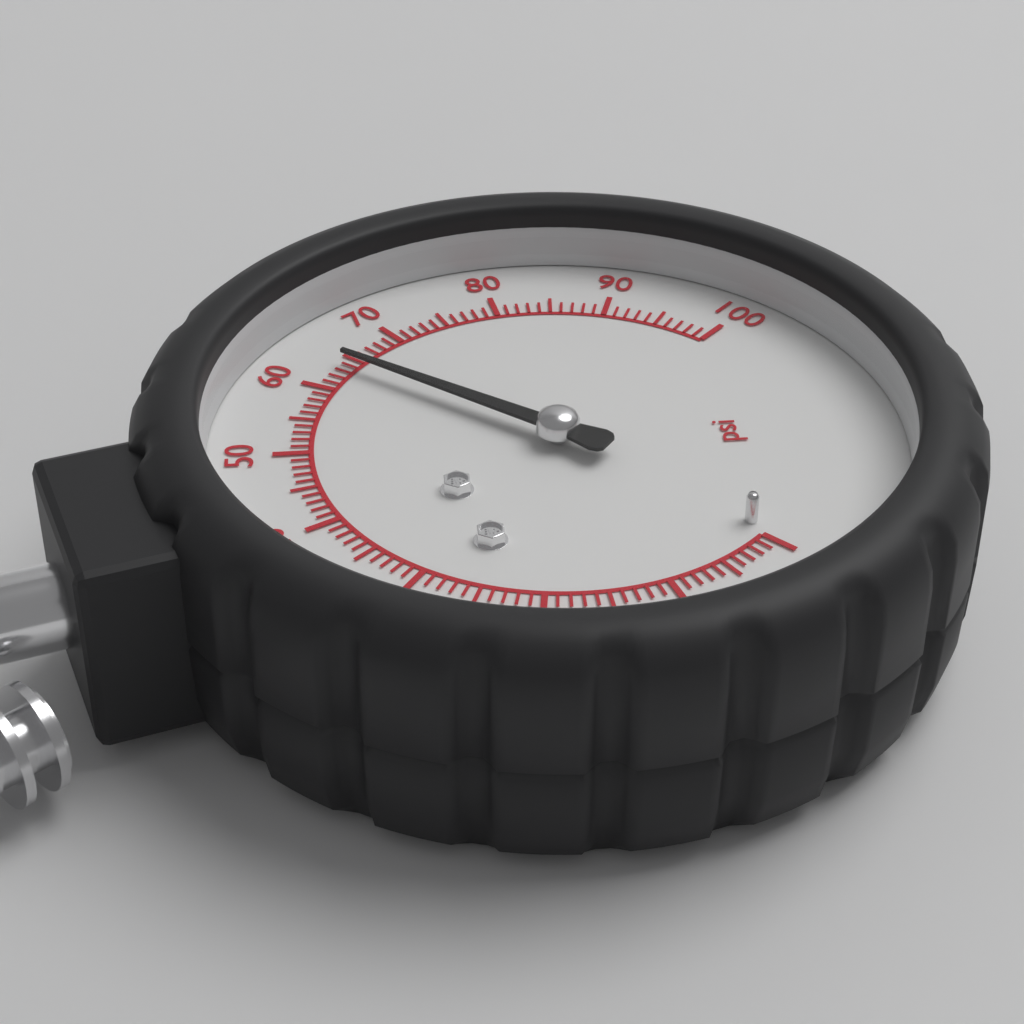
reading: 64 psi
